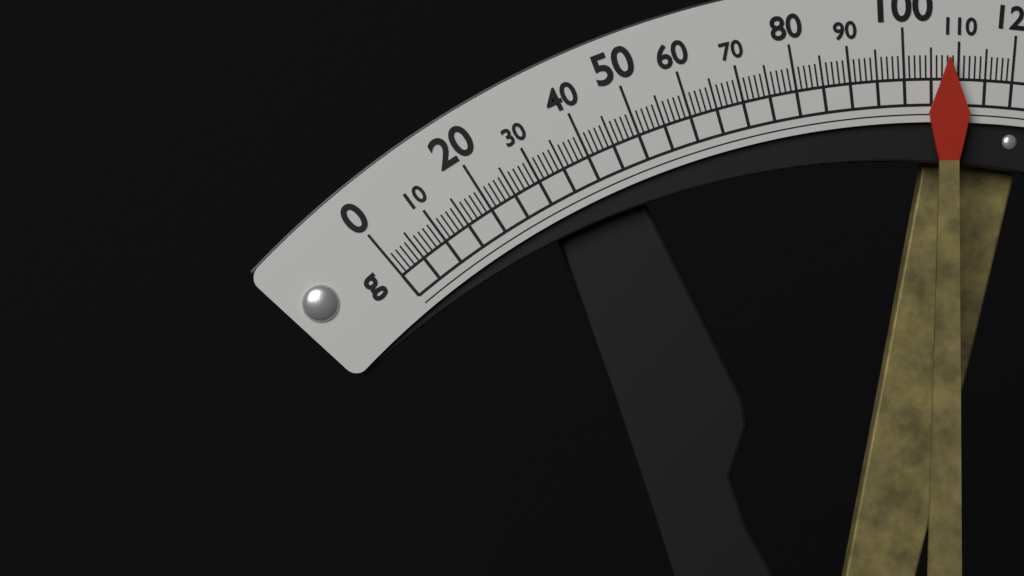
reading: 108 g
